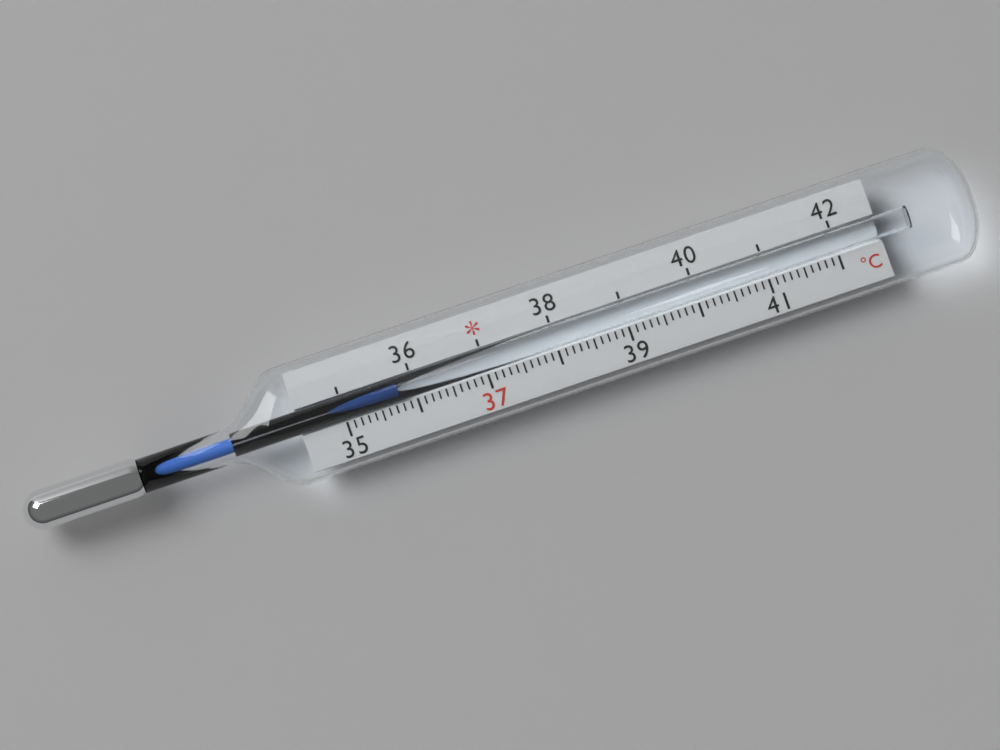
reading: 35.8 °C
